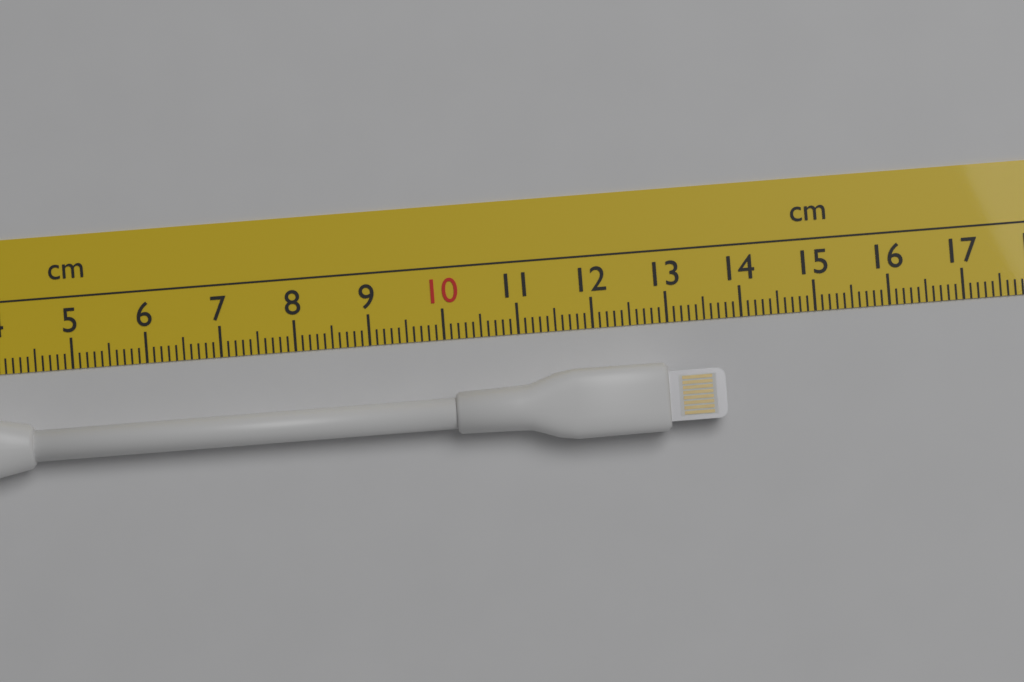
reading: 13.7 cm
